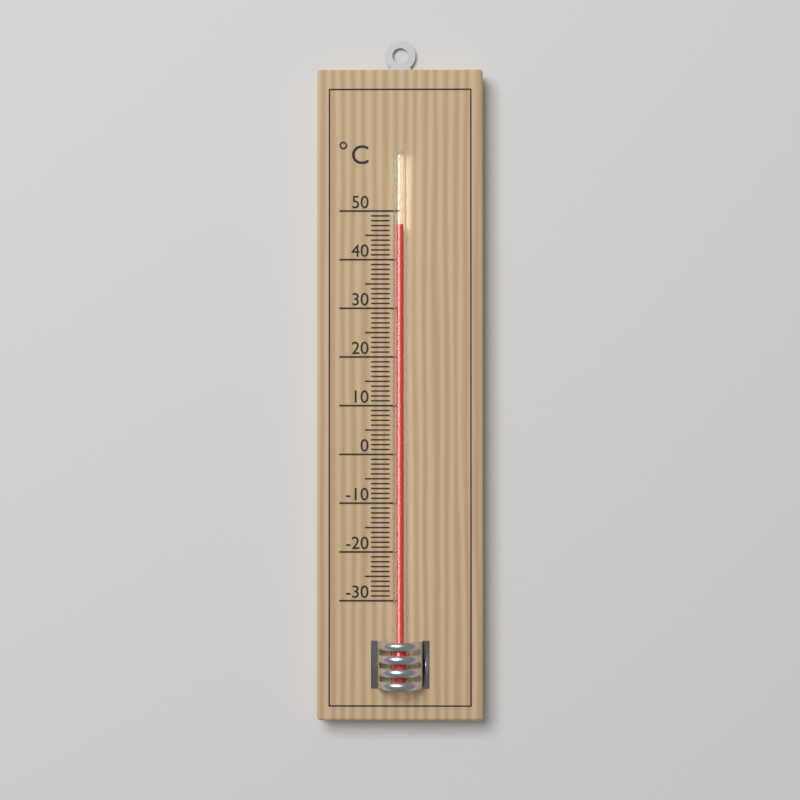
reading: 47 °C
